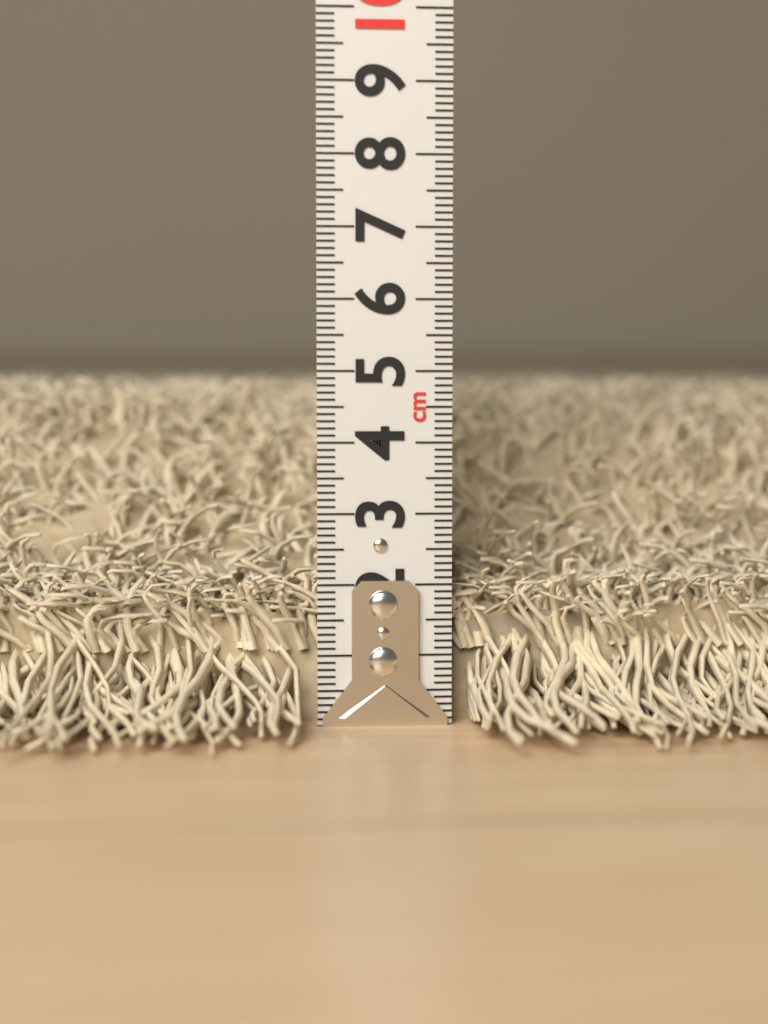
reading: 5.1 cm
